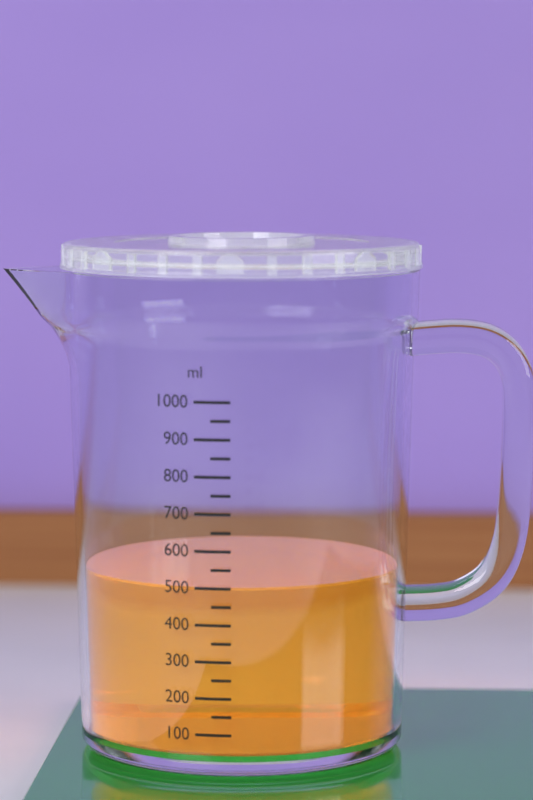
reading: 500 ml
